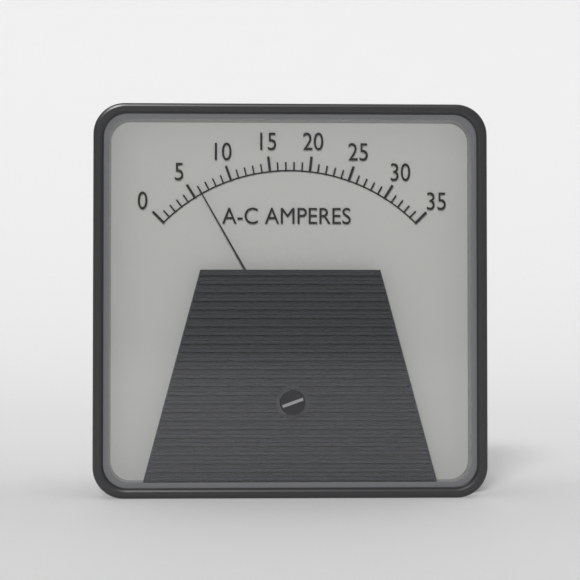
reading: 6 A
